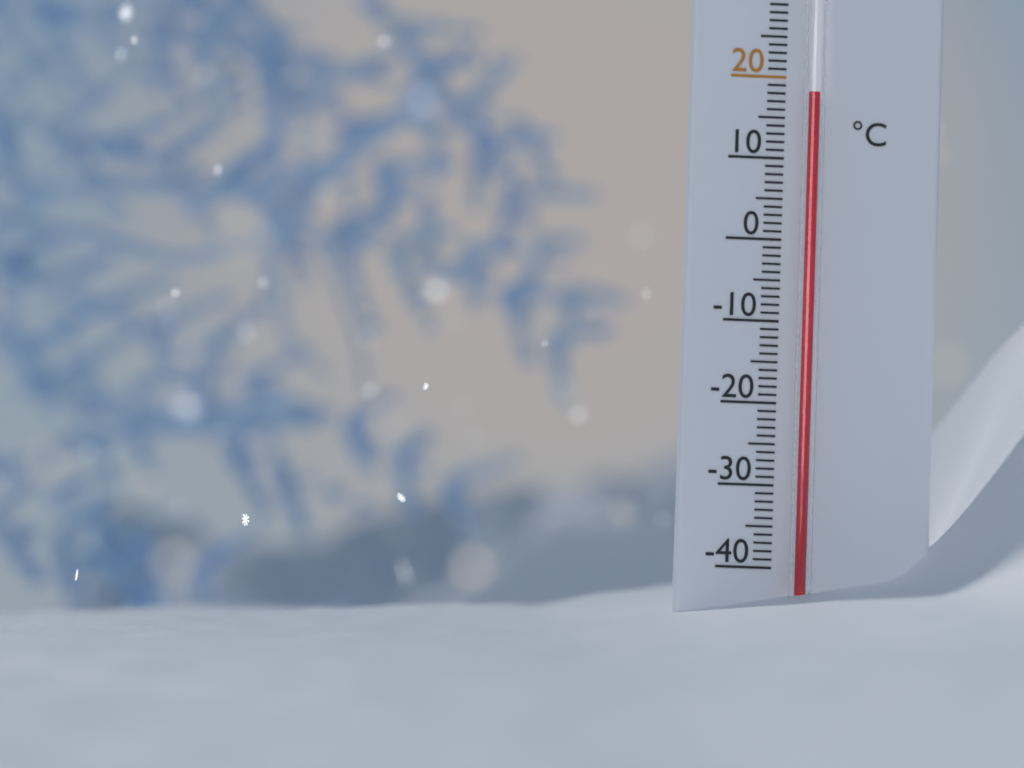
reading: 18 °C
